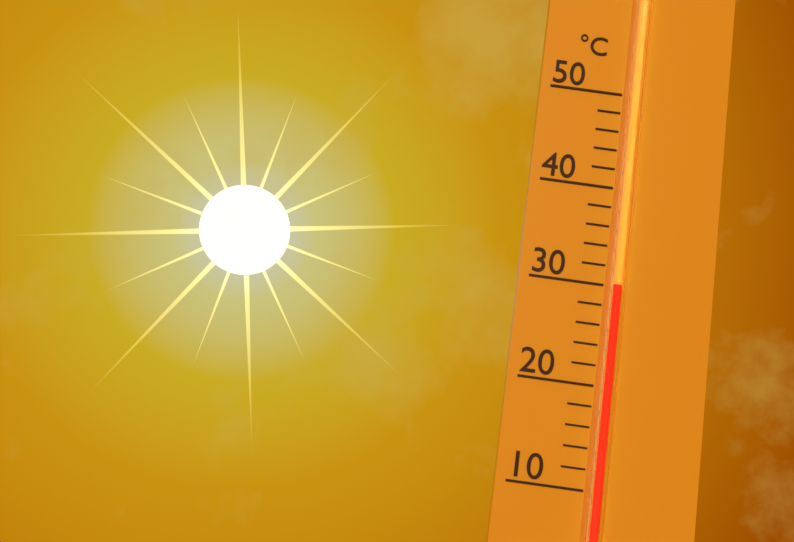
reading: 30 °C
